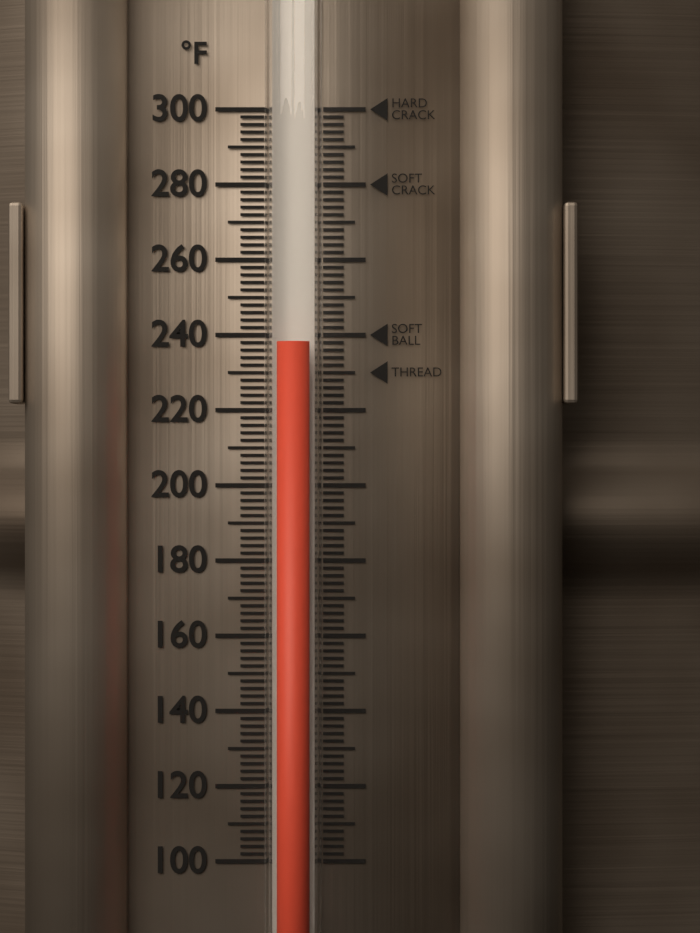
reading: 238 °F
